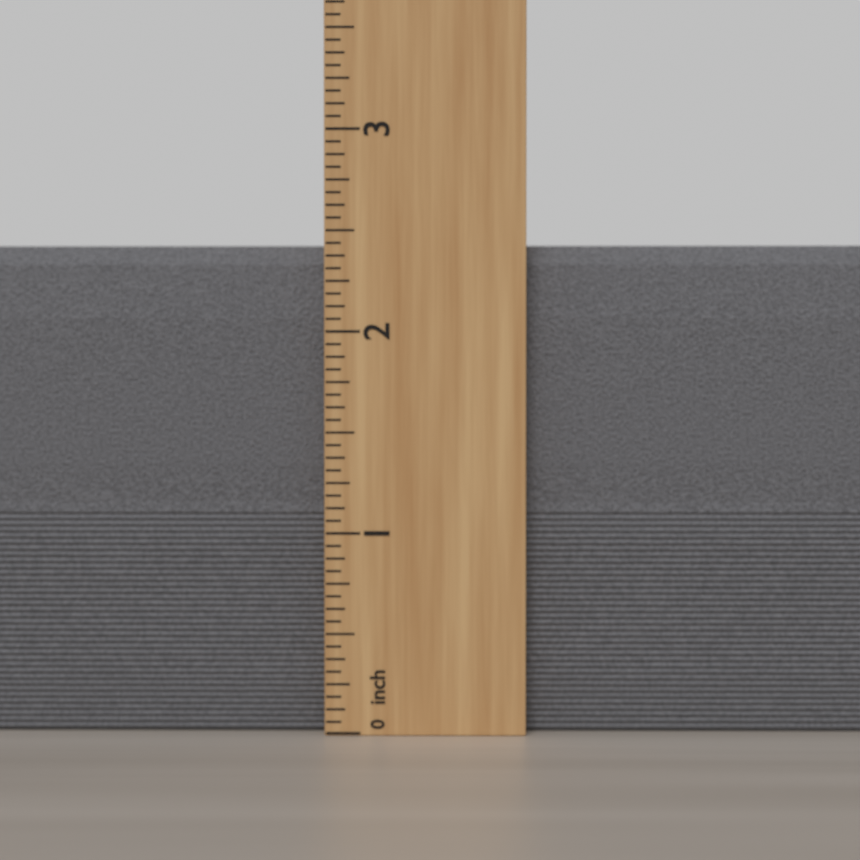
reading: 2.4375 inch
